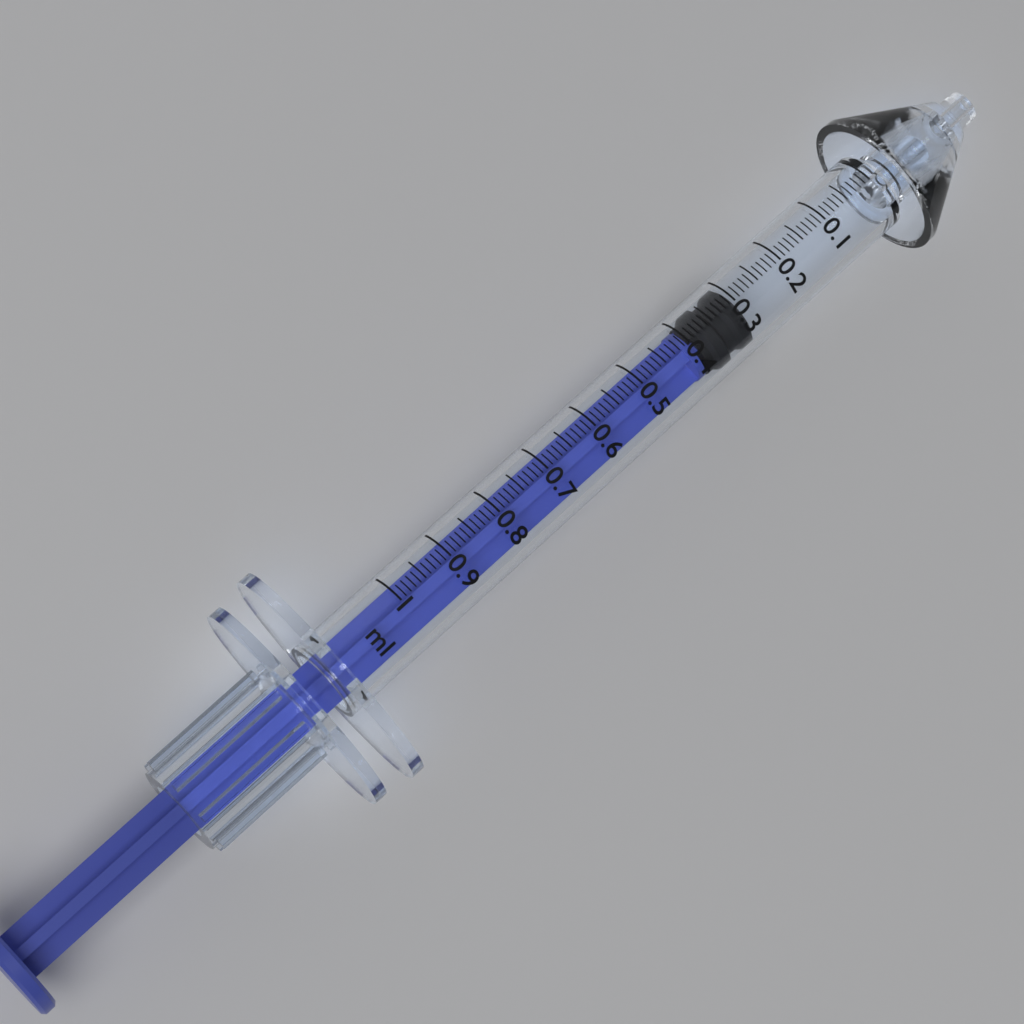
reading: 0.30 ml
